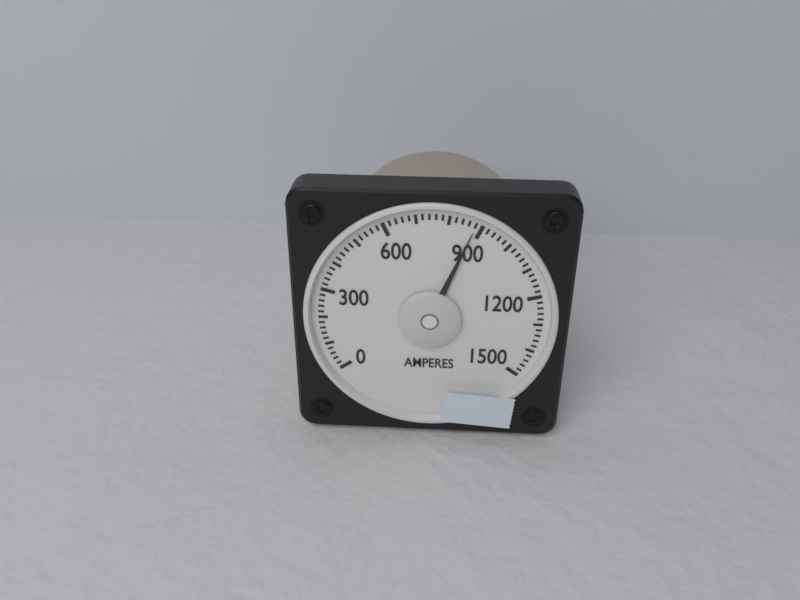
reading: 880 A
